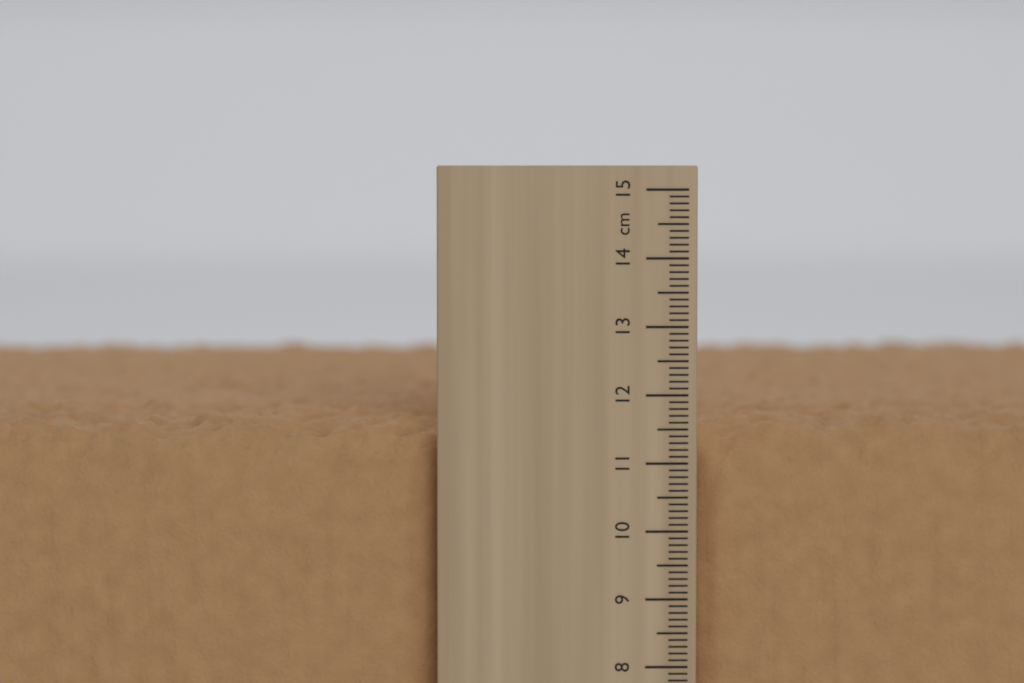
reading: 11.7 cm
